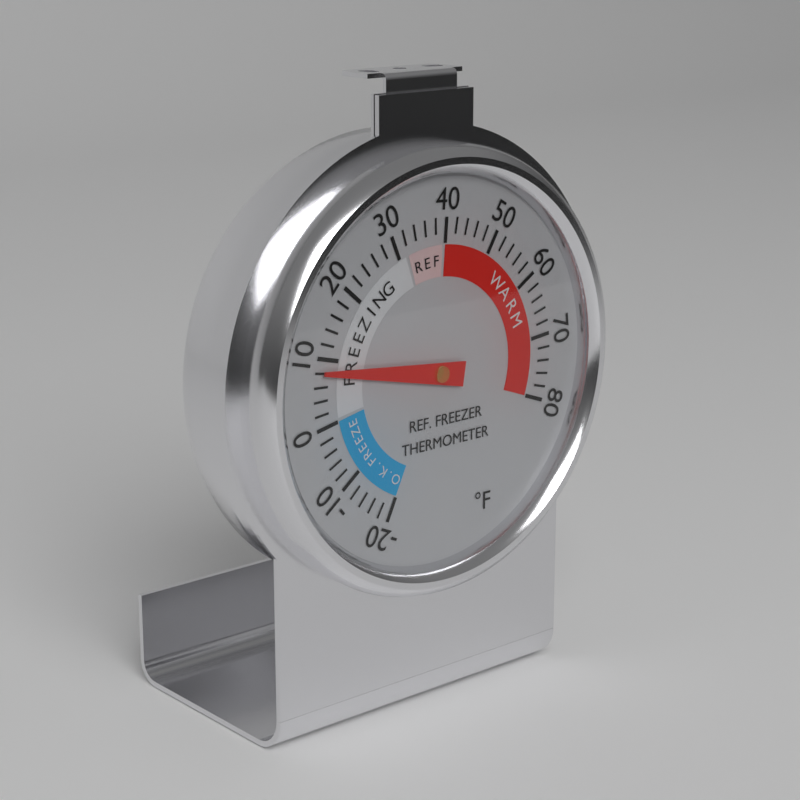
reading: 8 °F
